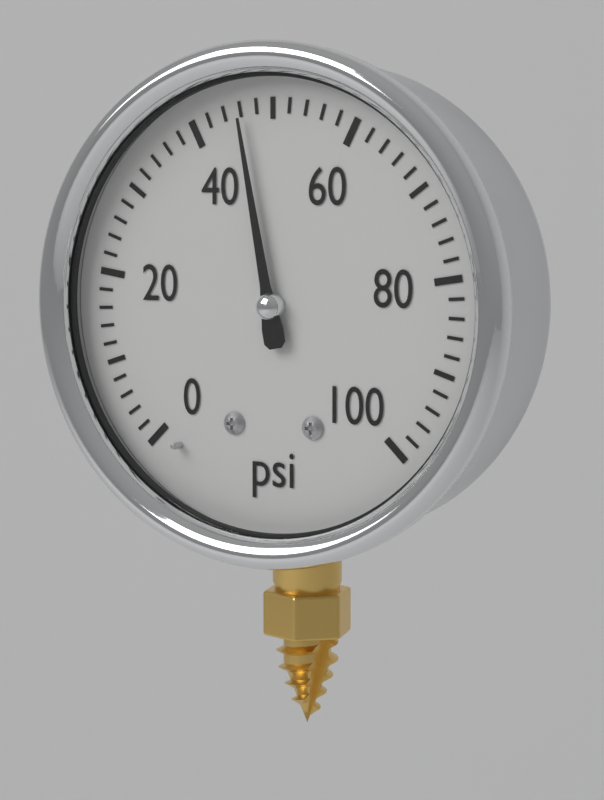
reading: 46 psi
